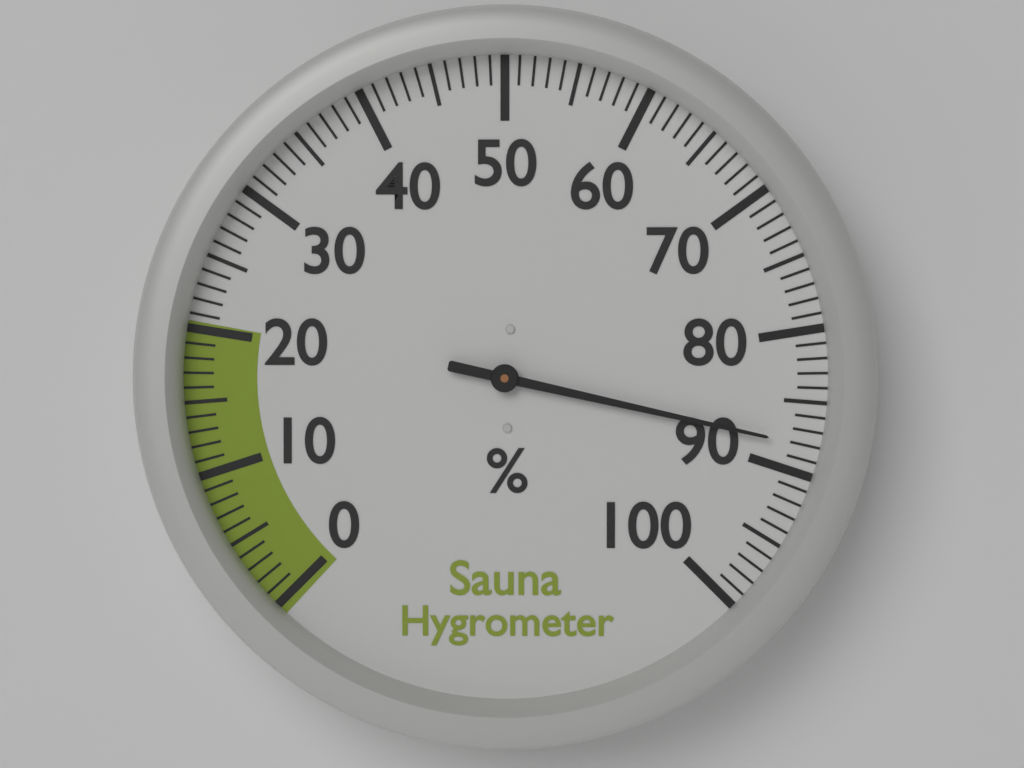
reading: 88 %
